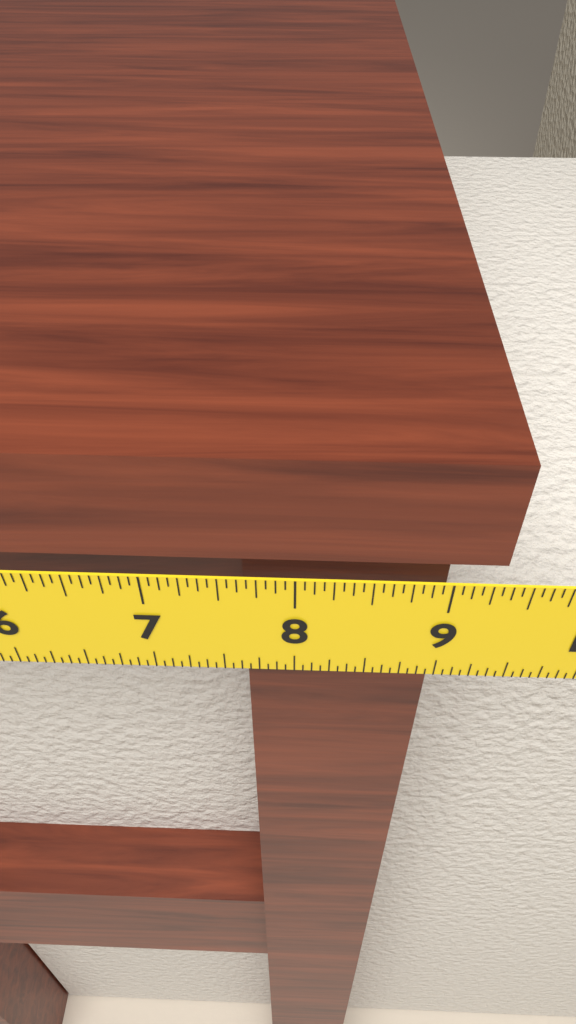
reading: 9.3125 in
